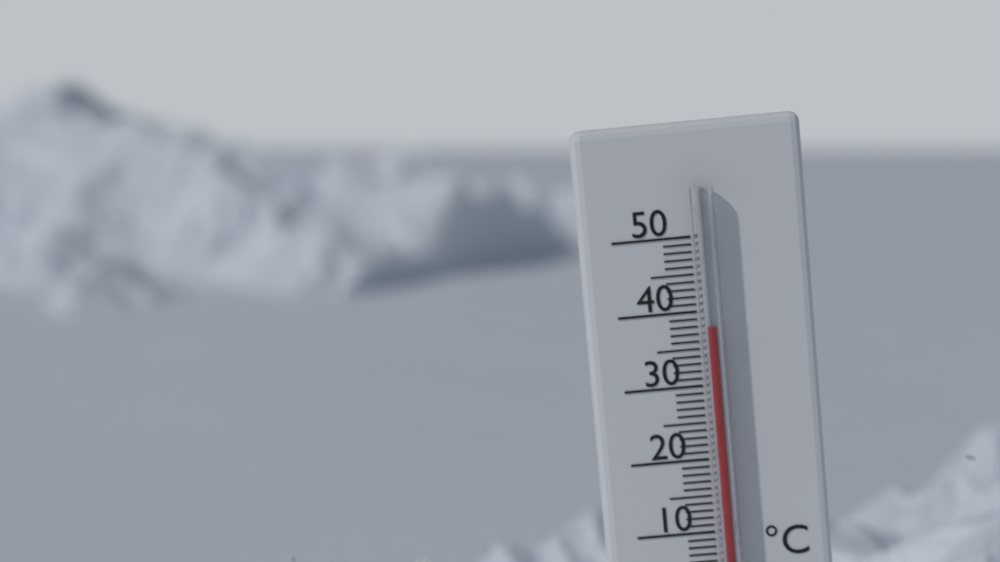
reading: 38 °C
